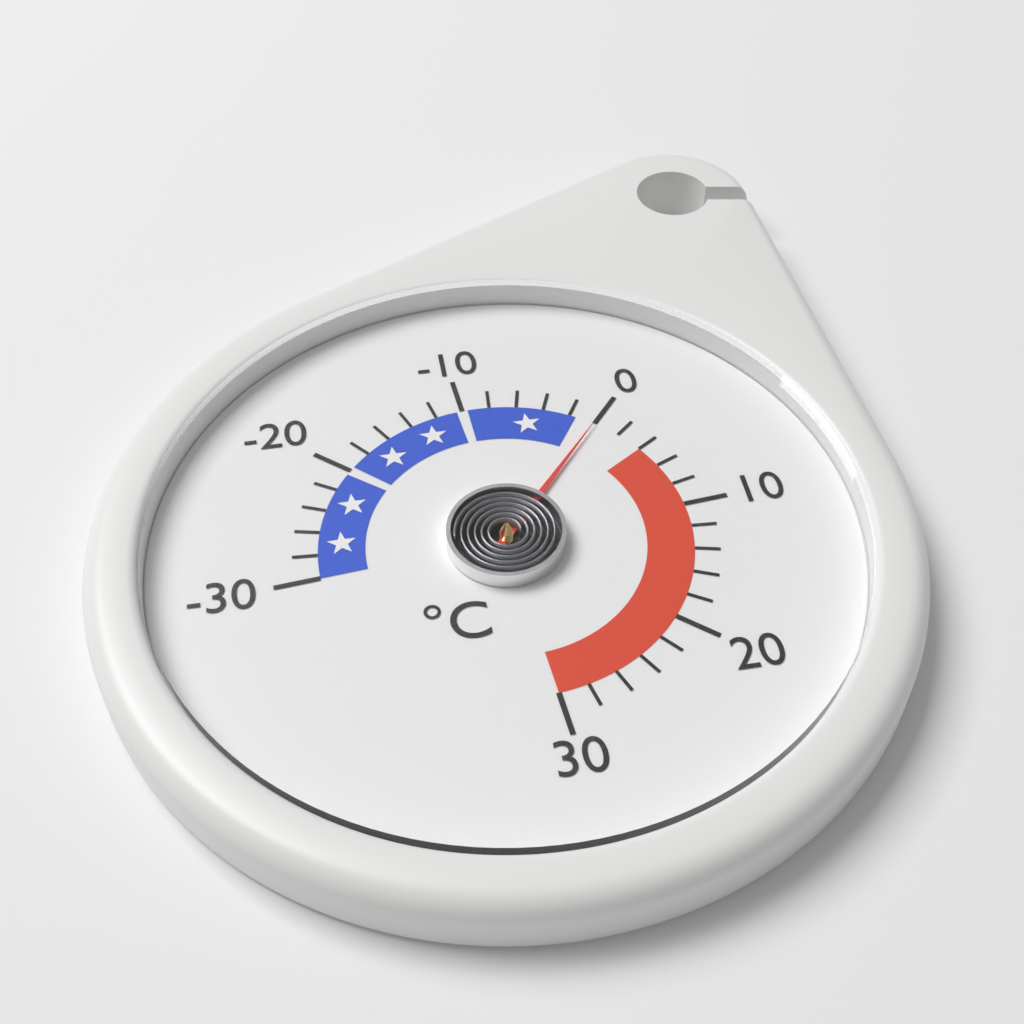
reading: 0 °C
